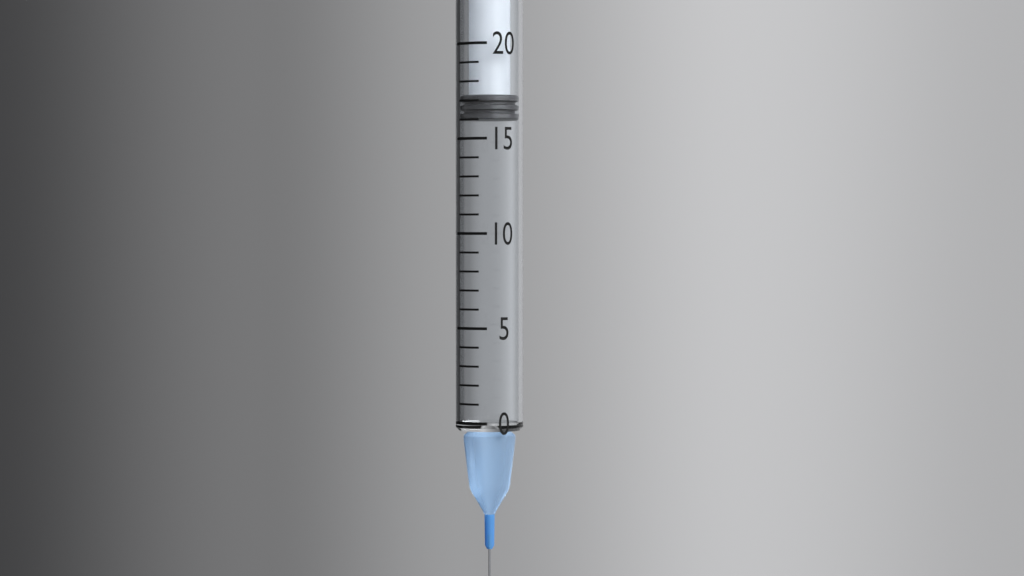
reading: 16 (no unit)
